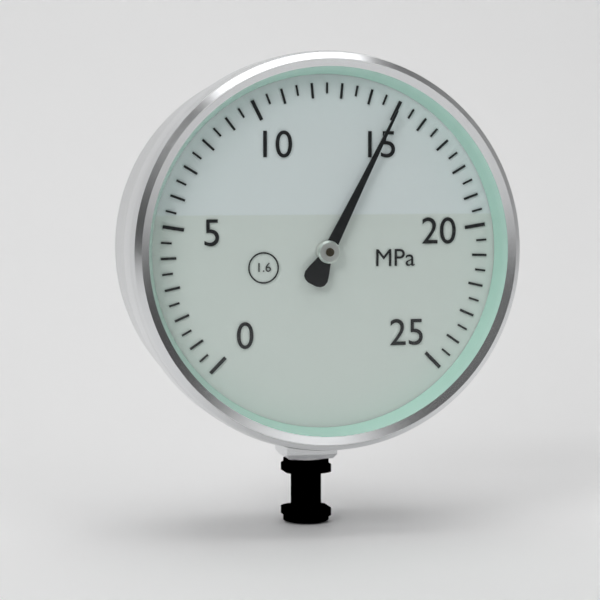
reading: 15.0 MPa
